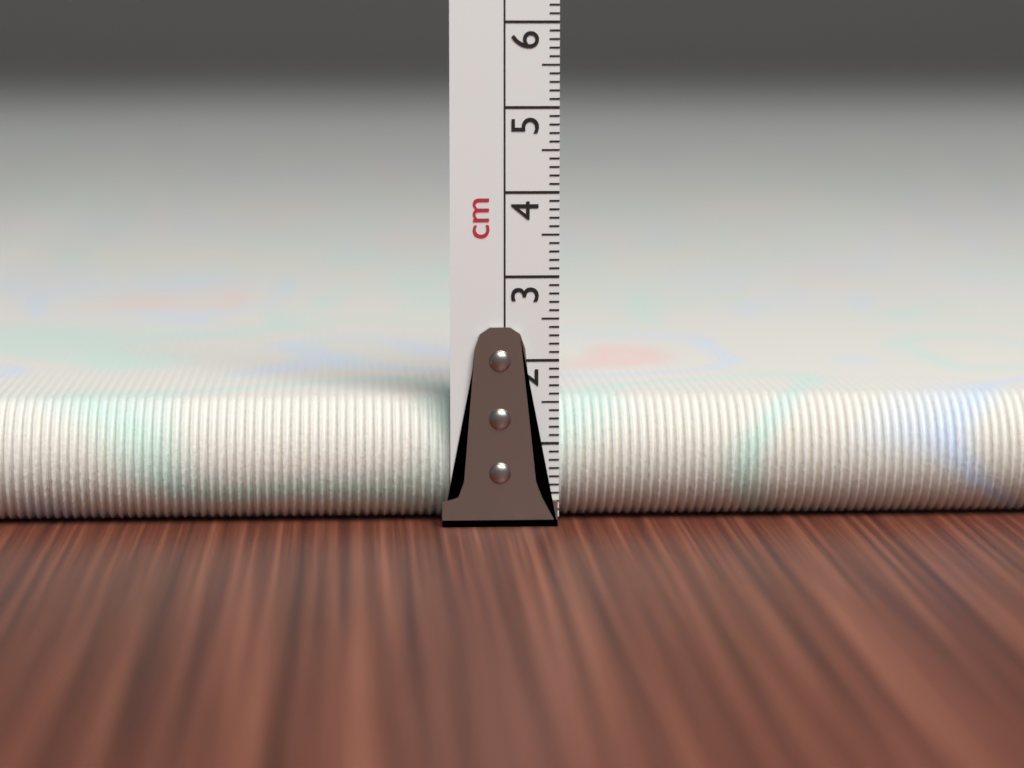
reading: 1.5 cm
